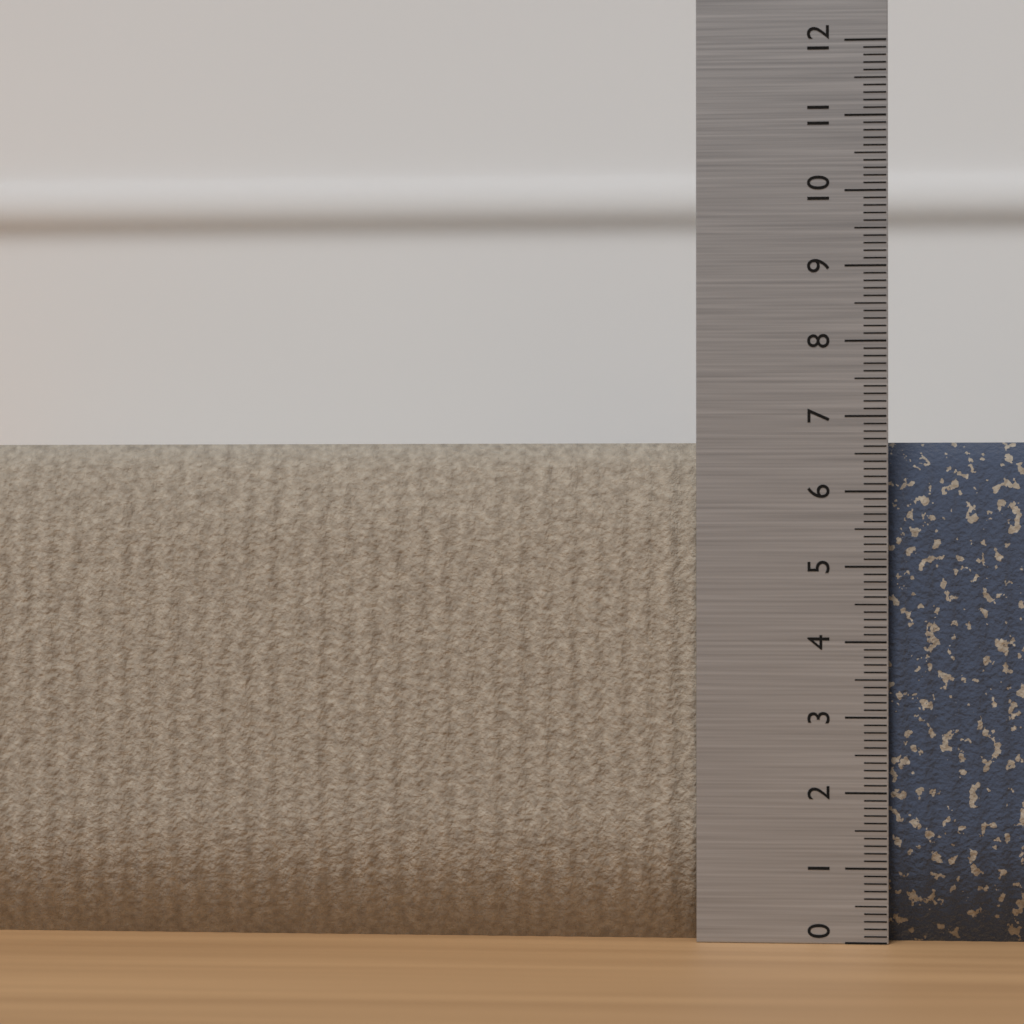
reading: 6.7 (no unit)
